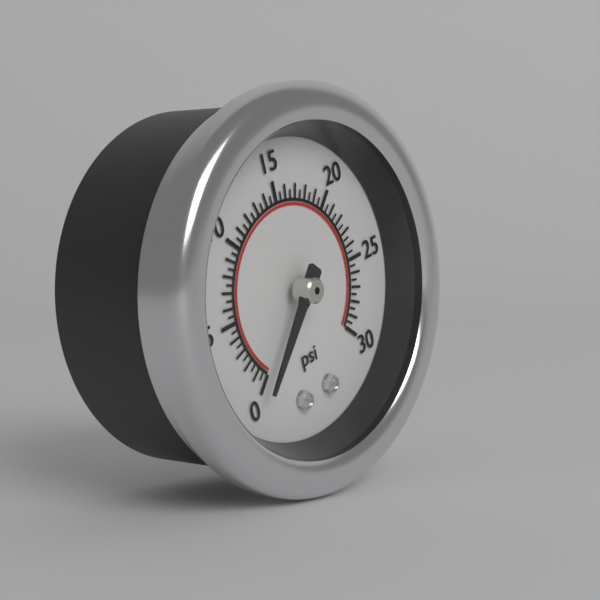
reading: 0.0 psi
